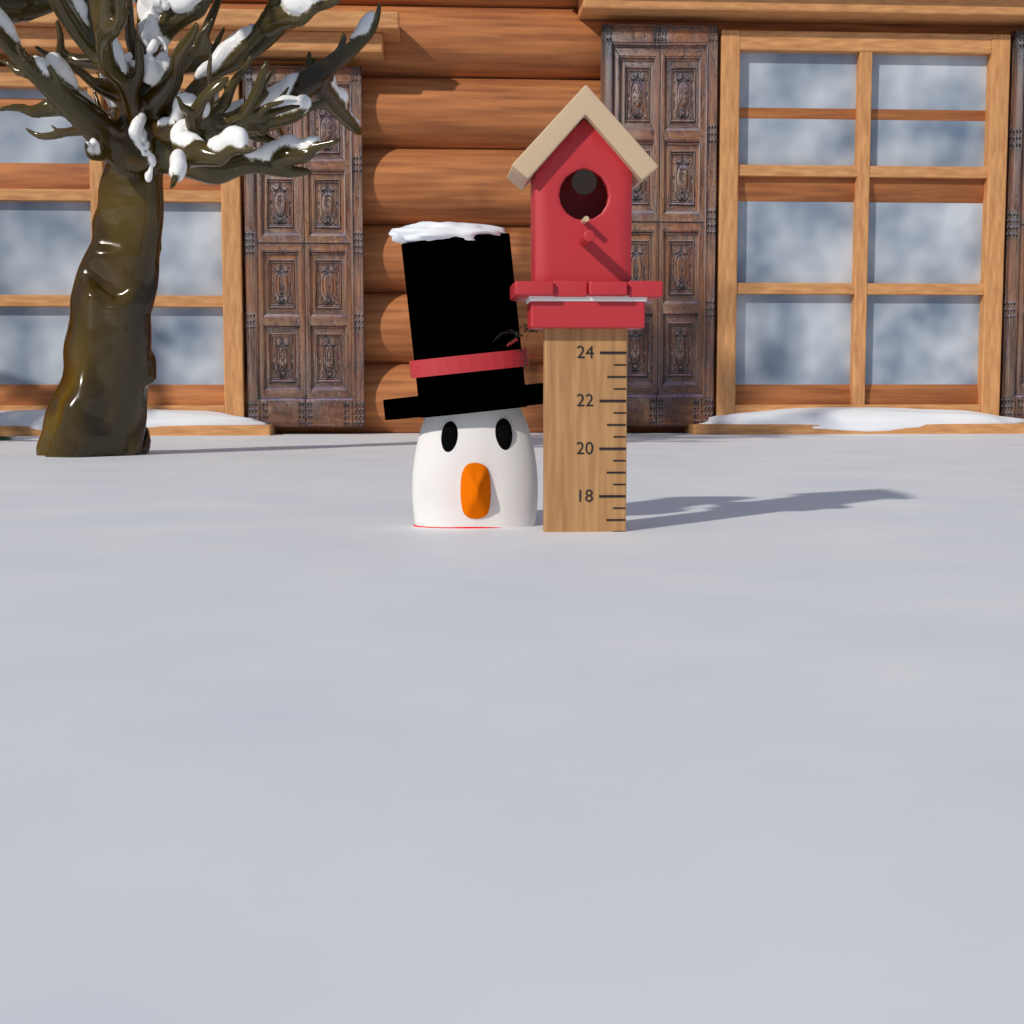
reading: 16.5 (no unit)
